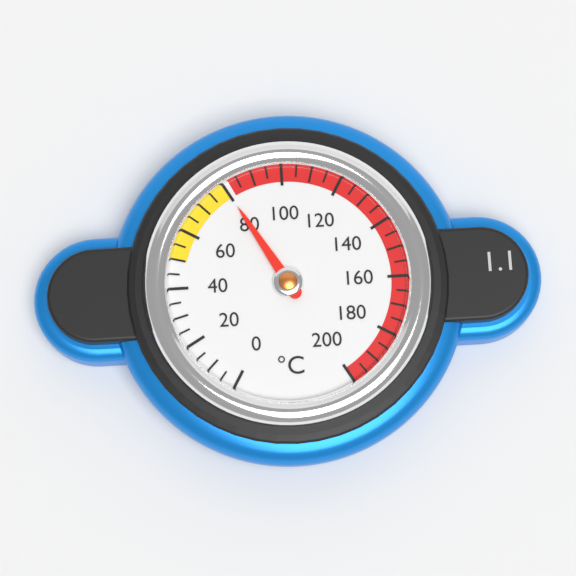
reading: 80 °C
